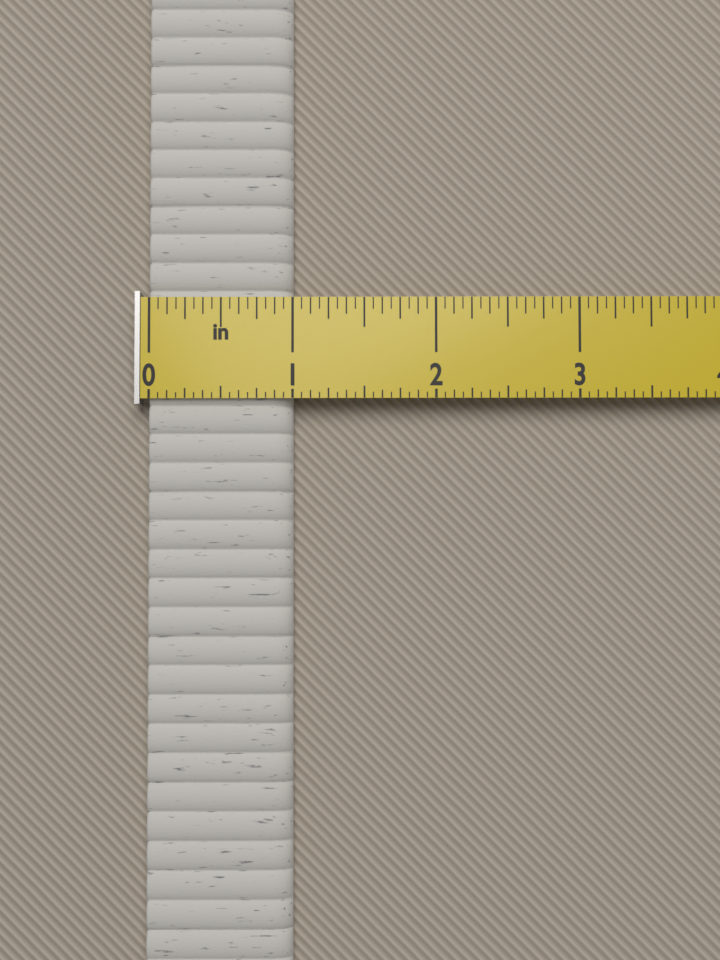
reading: 1.0000 in
